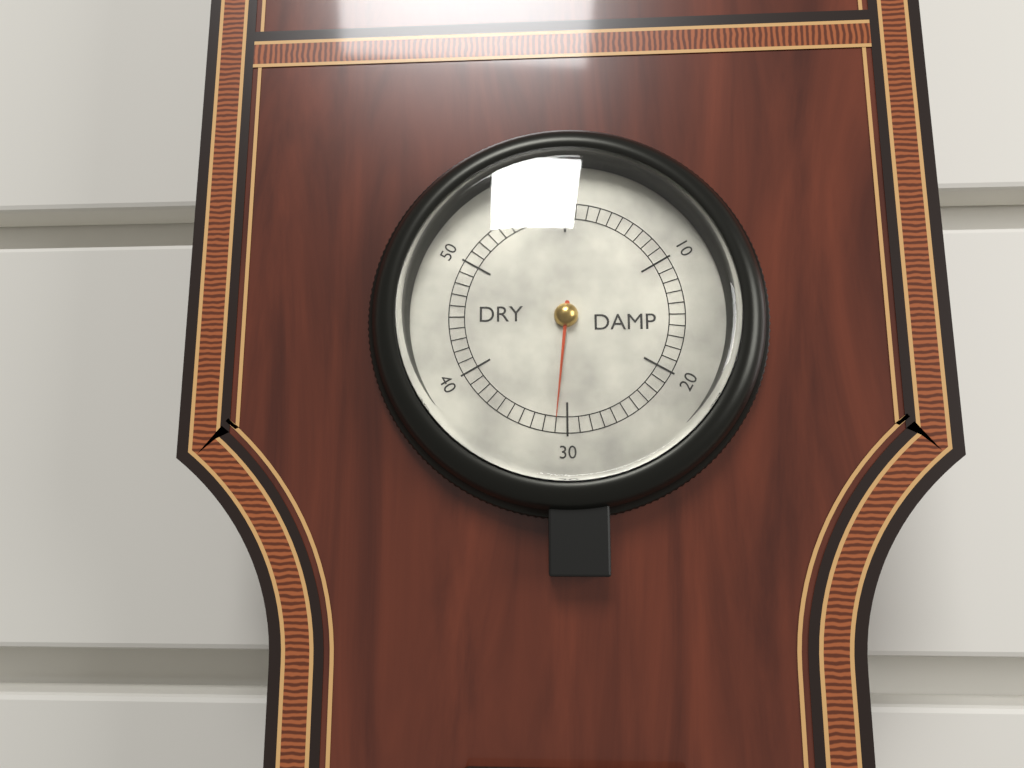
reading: 31 (no unit)
